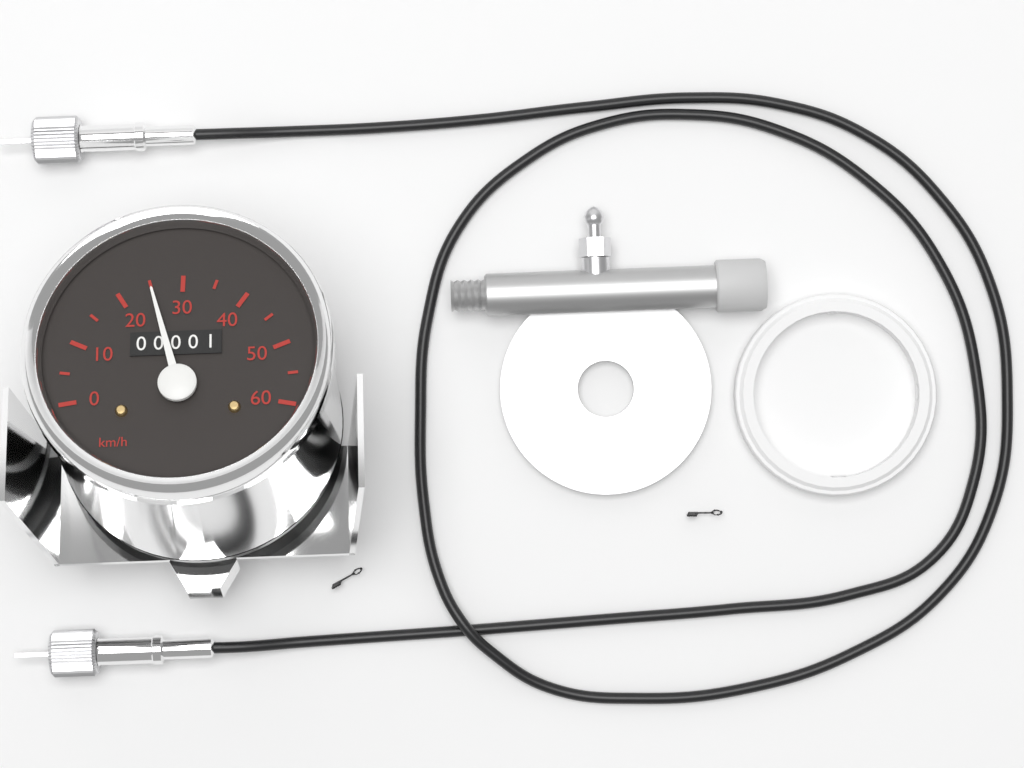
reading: 25 km/h
